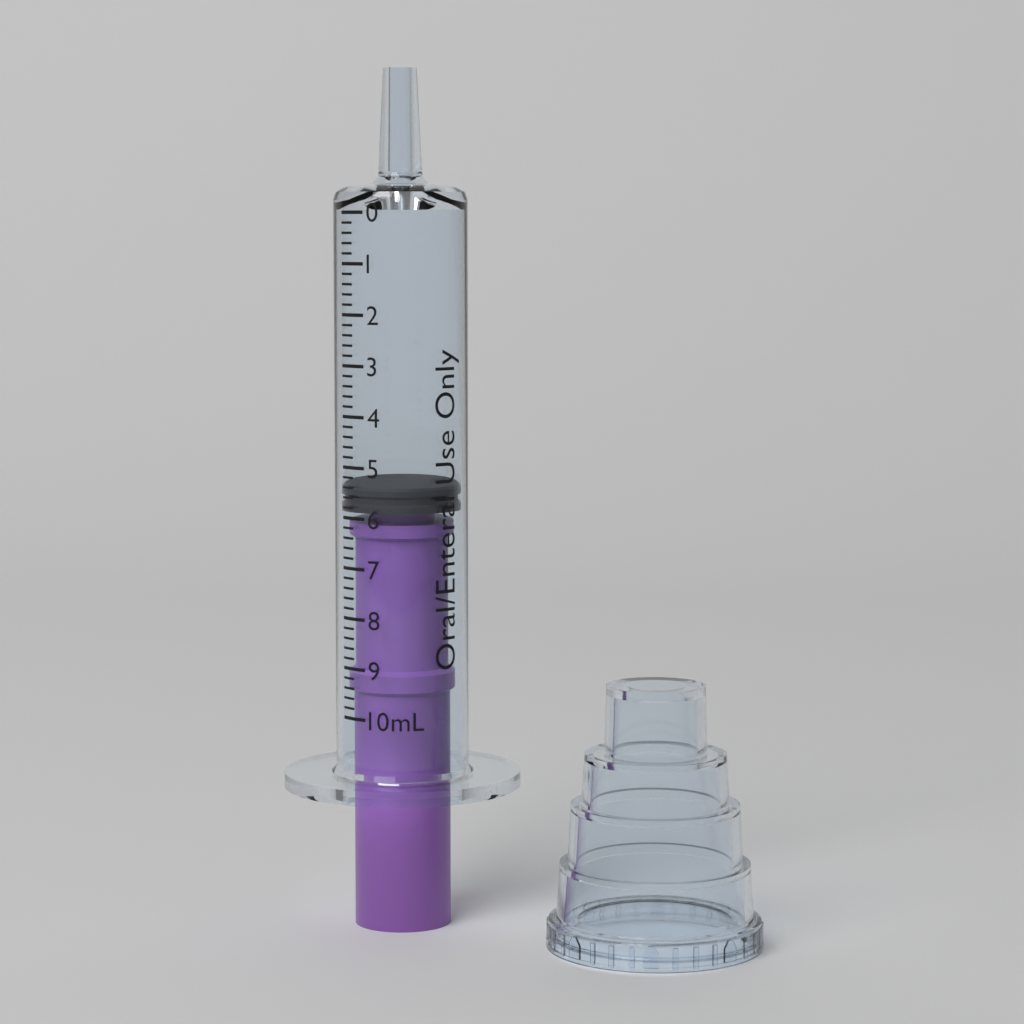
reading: 5.4 mL
